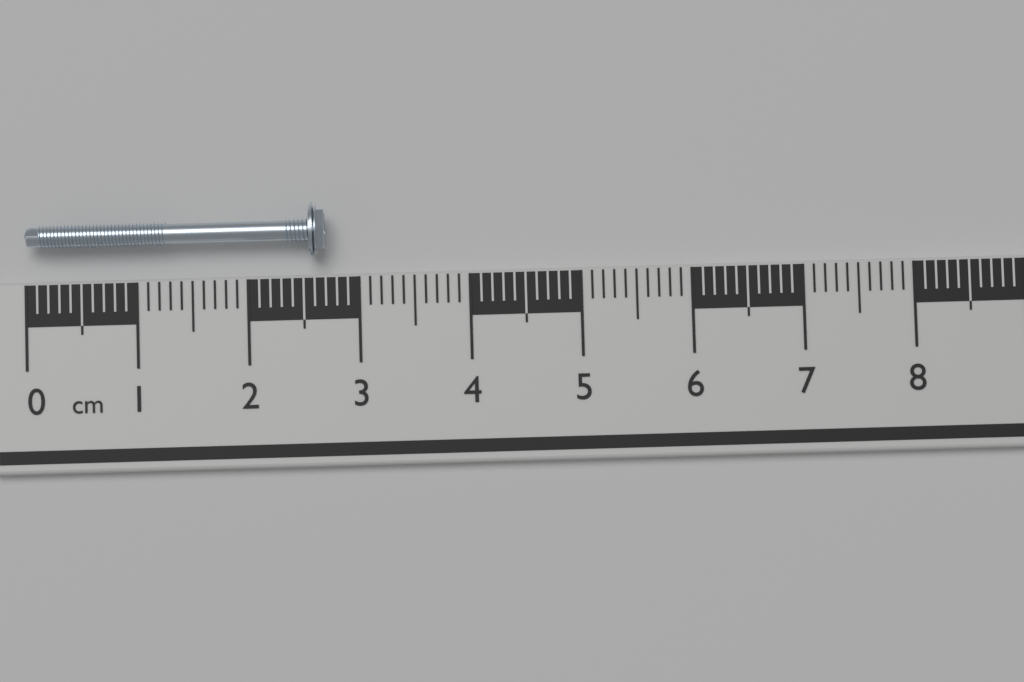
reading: 2.7 cm
